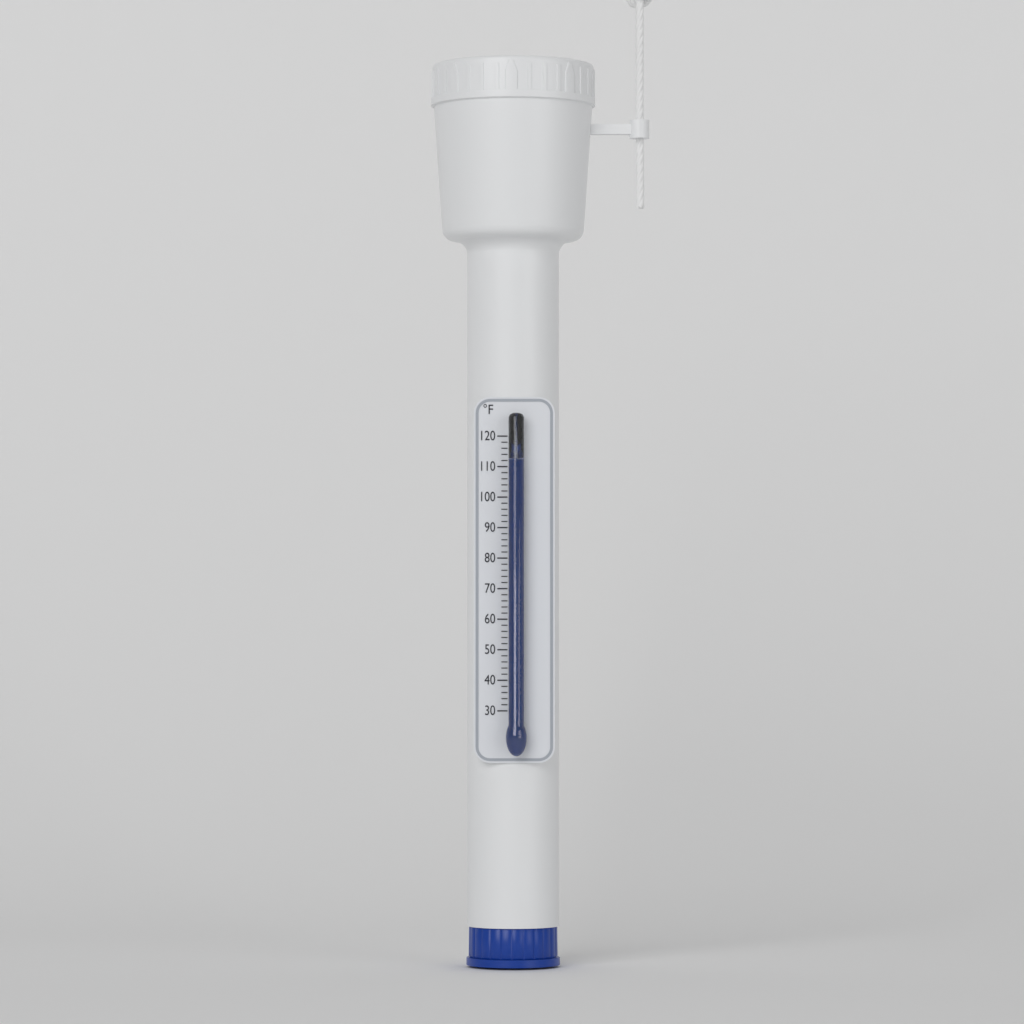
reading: 112 °F
